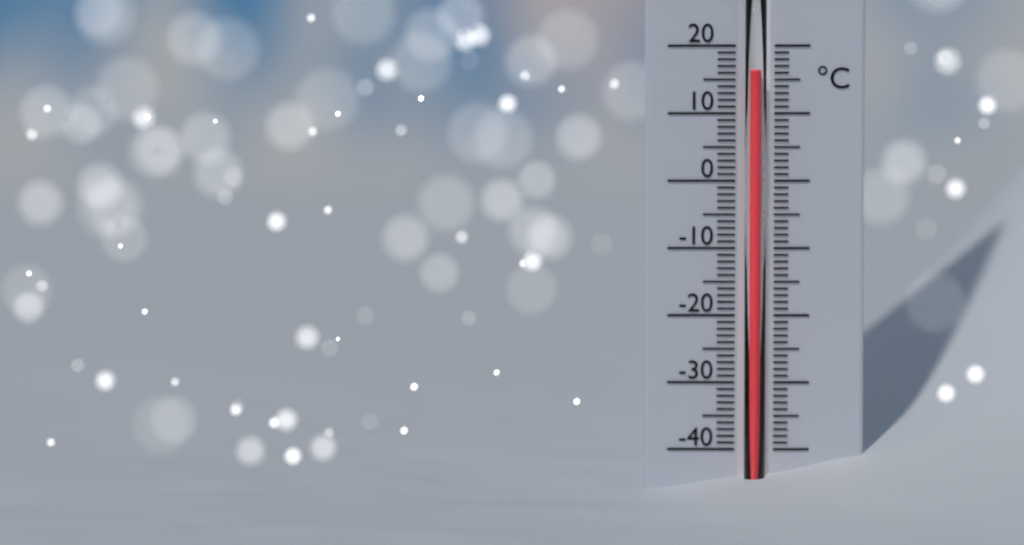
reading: 16 °C
